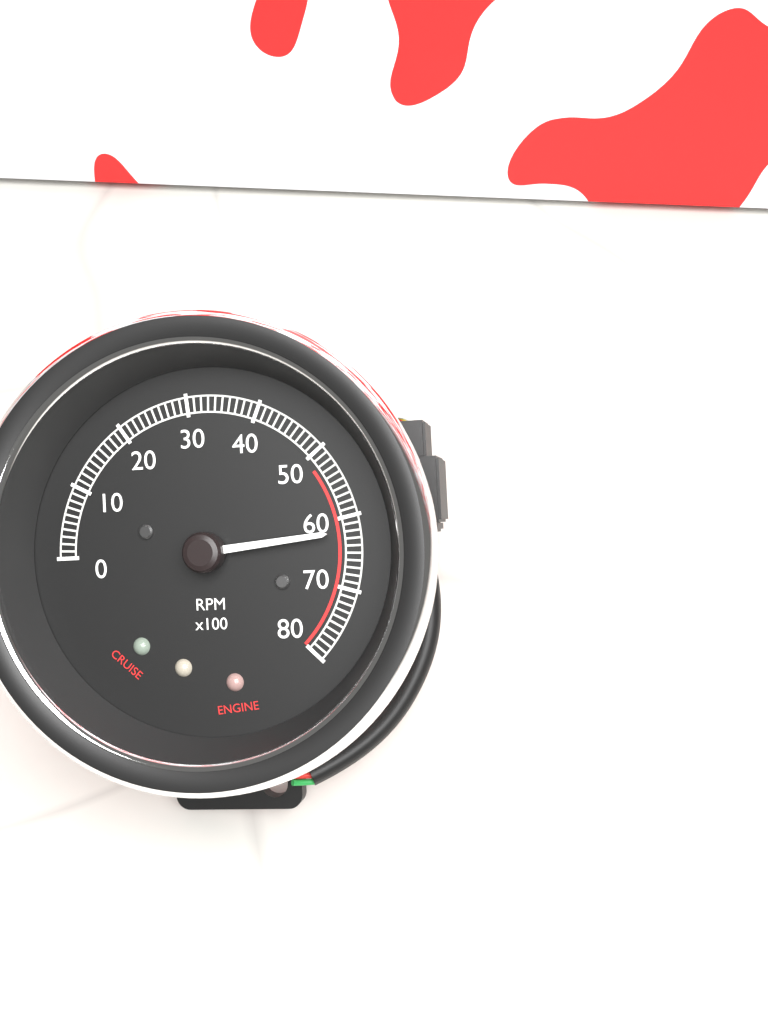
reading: 6200 RPM
